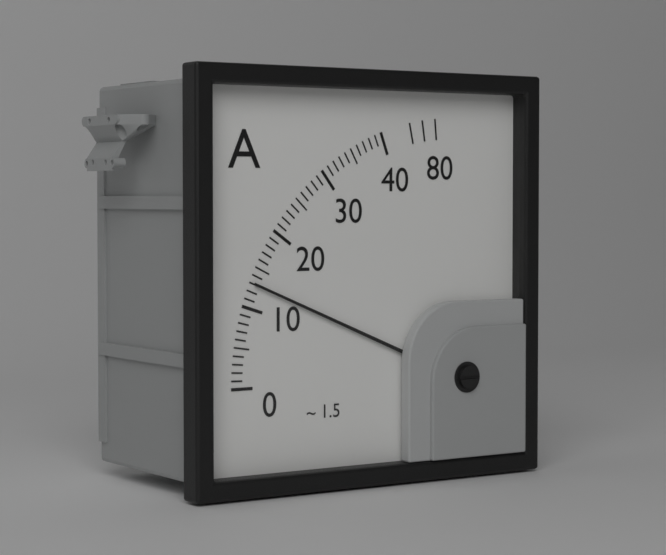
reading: 13 A
